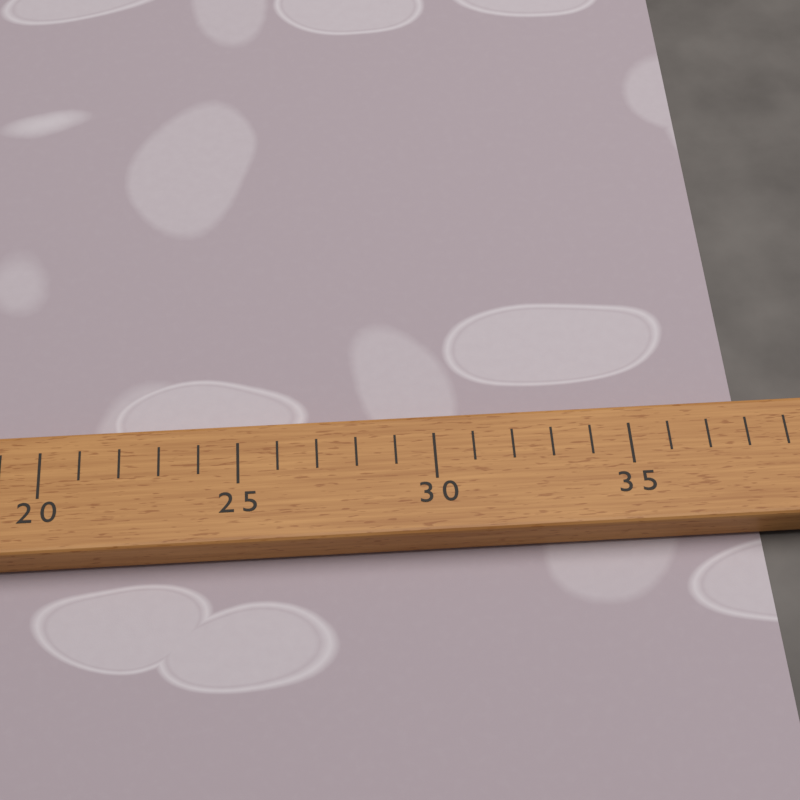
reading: 38 (no unit)
